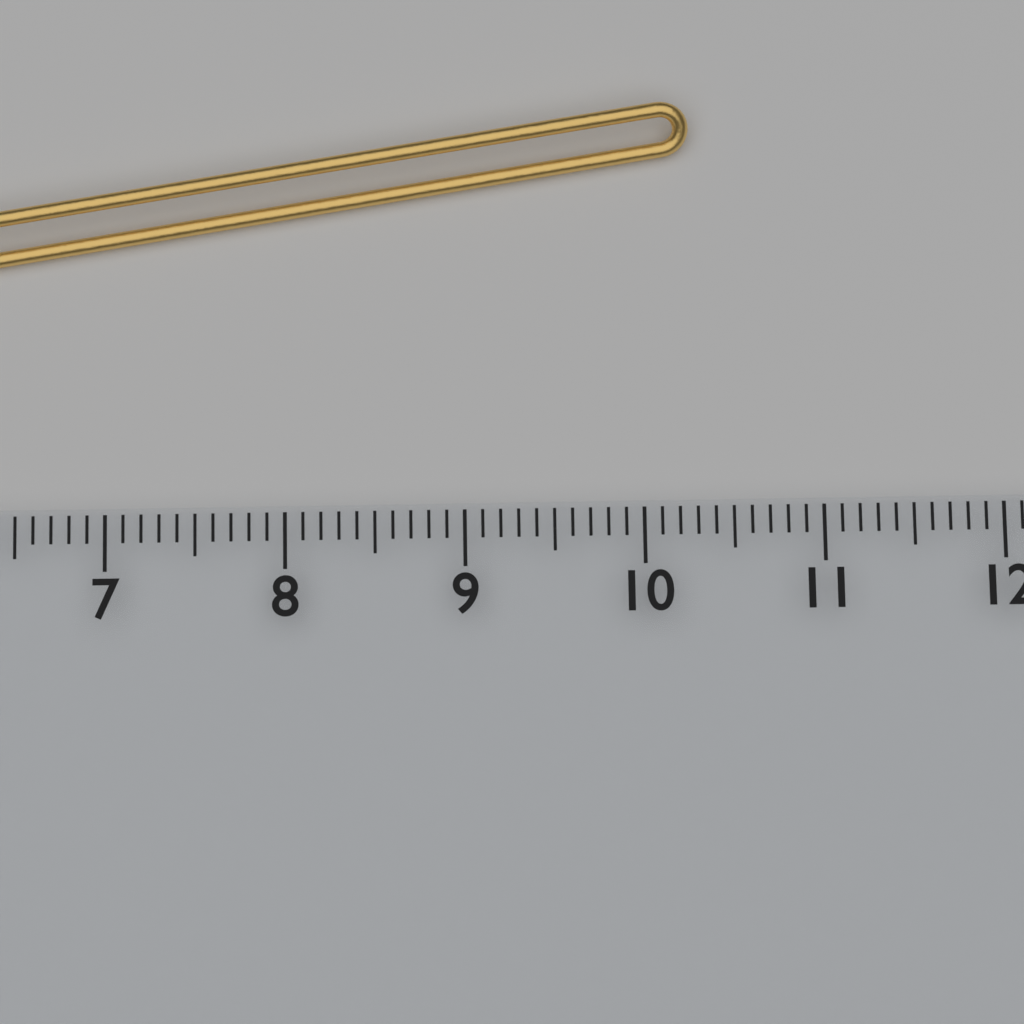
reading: 10.3 cm
